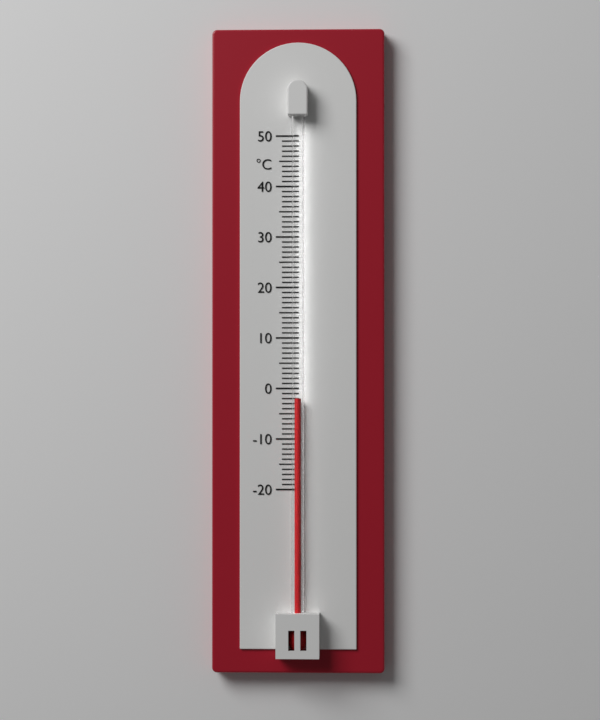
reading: -2 °C
